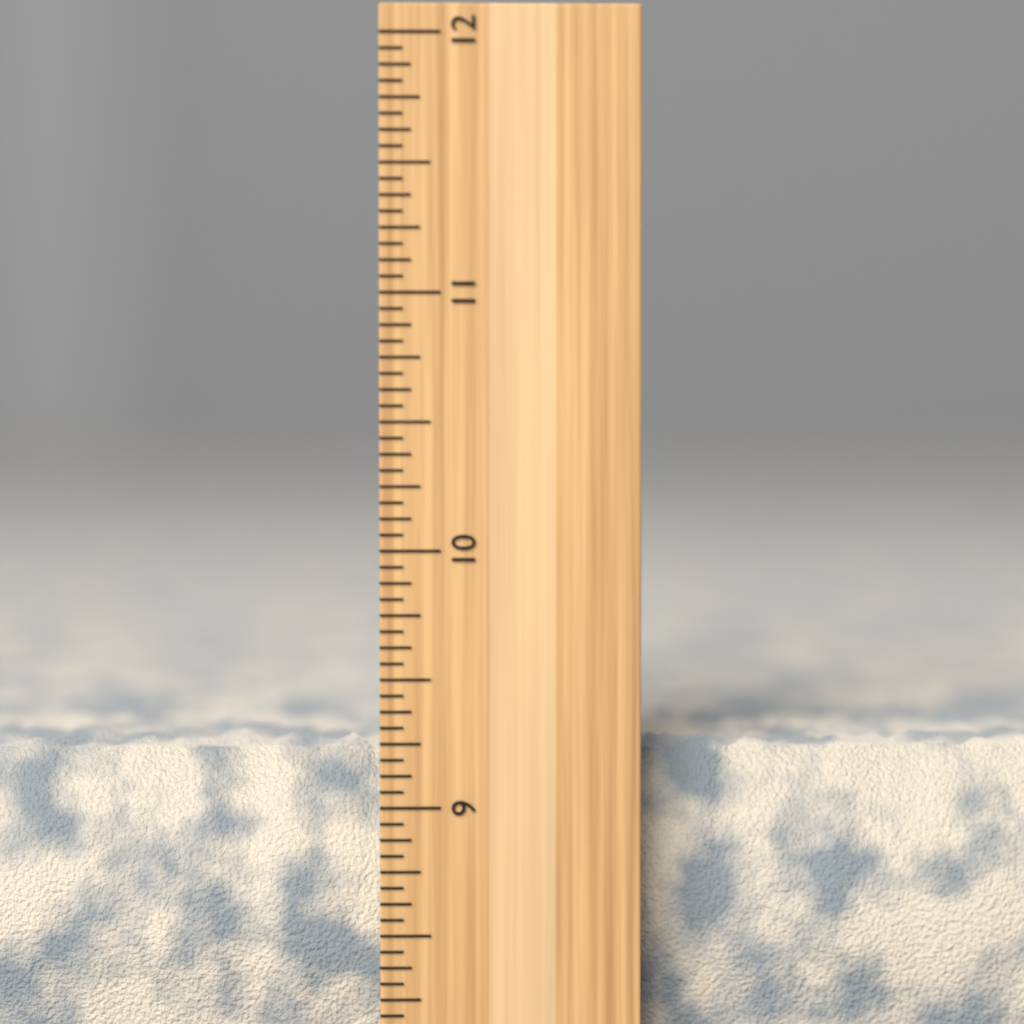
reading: 9.2500 inch
